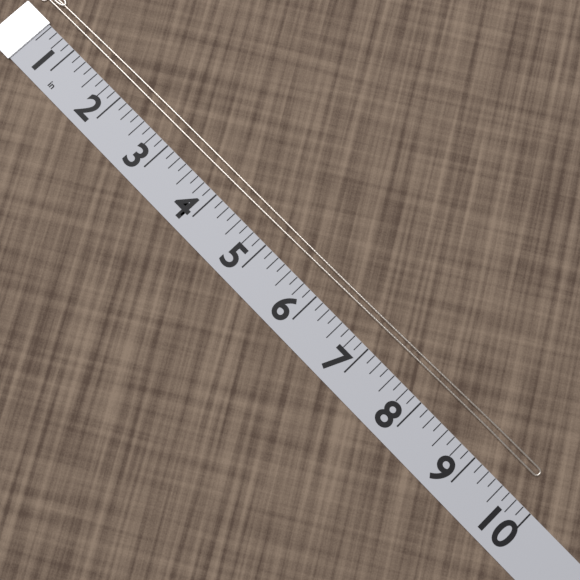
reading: 9.750 in
